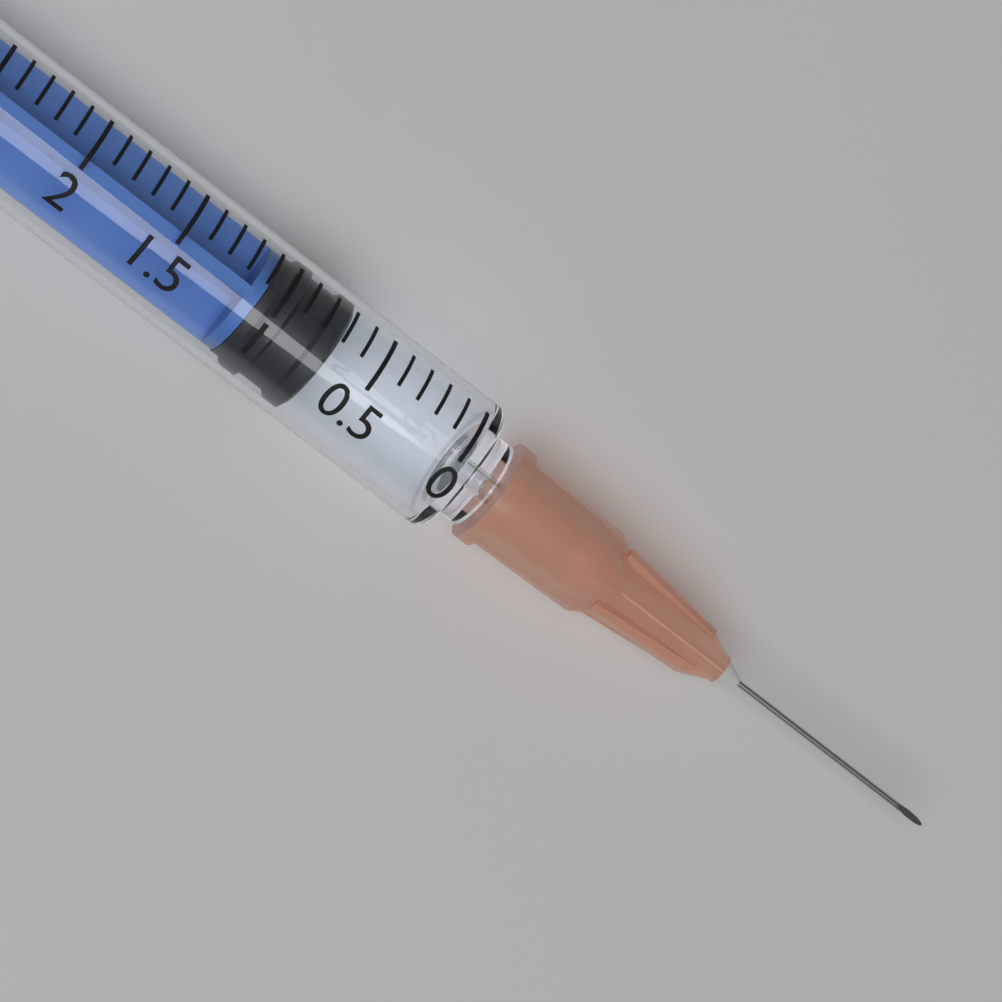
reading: 0.7 ml
